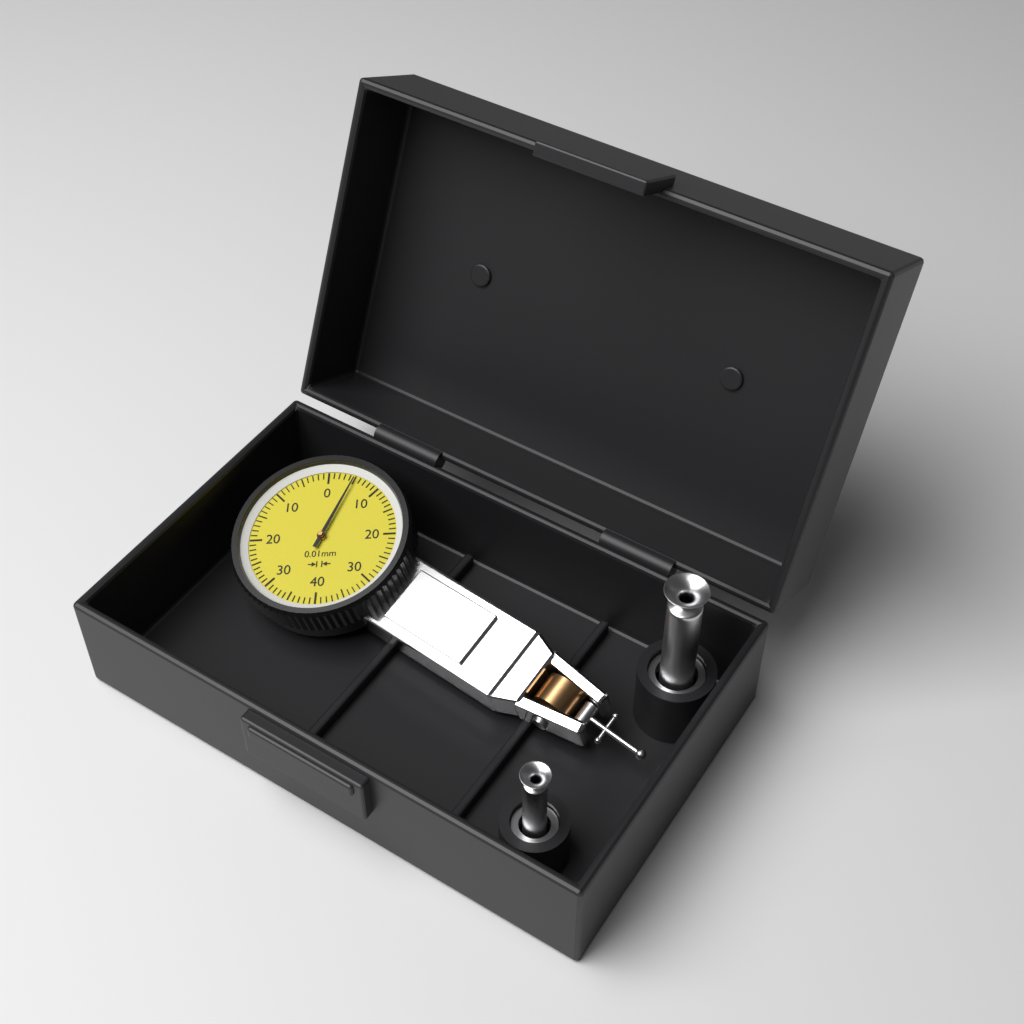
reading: 0.05 mm
